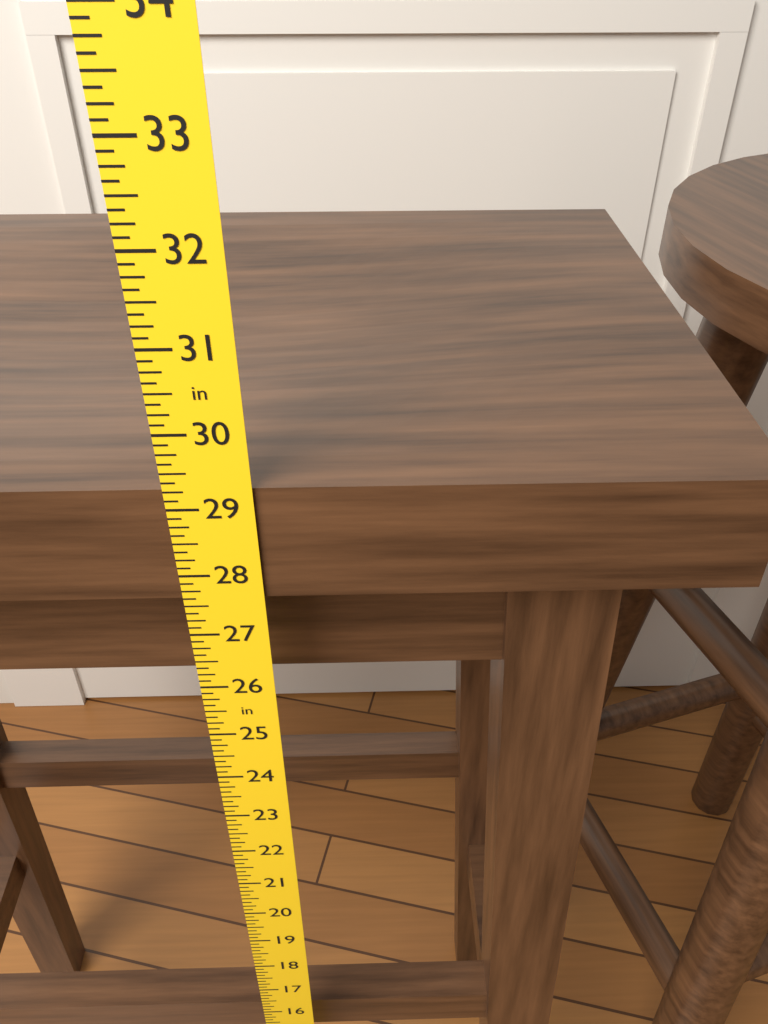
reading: 29.250 in
